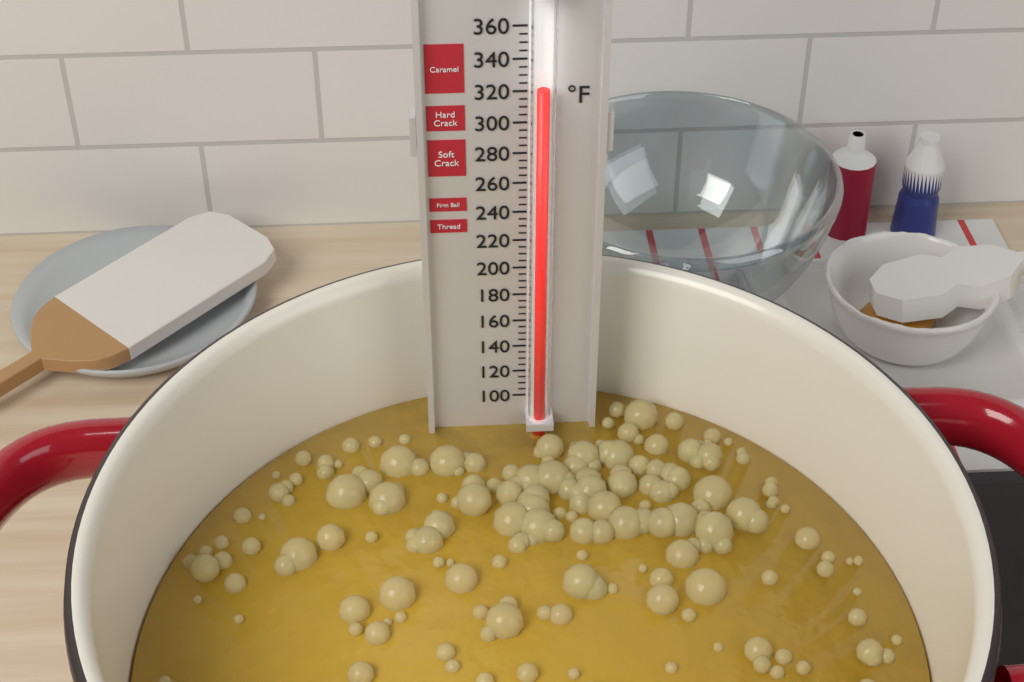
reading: 325 °F
